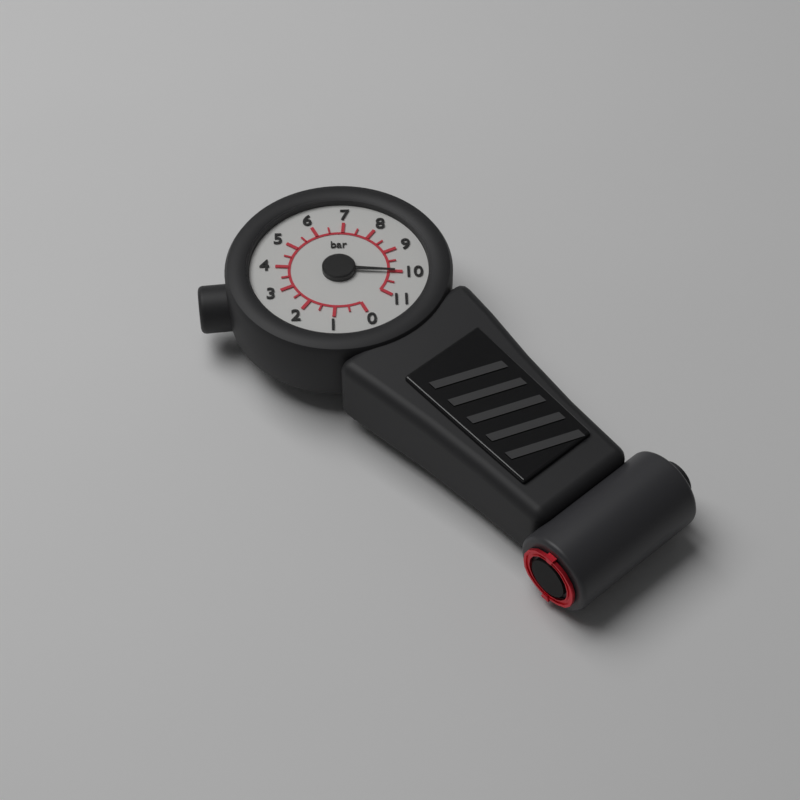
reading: 10.0 bar
